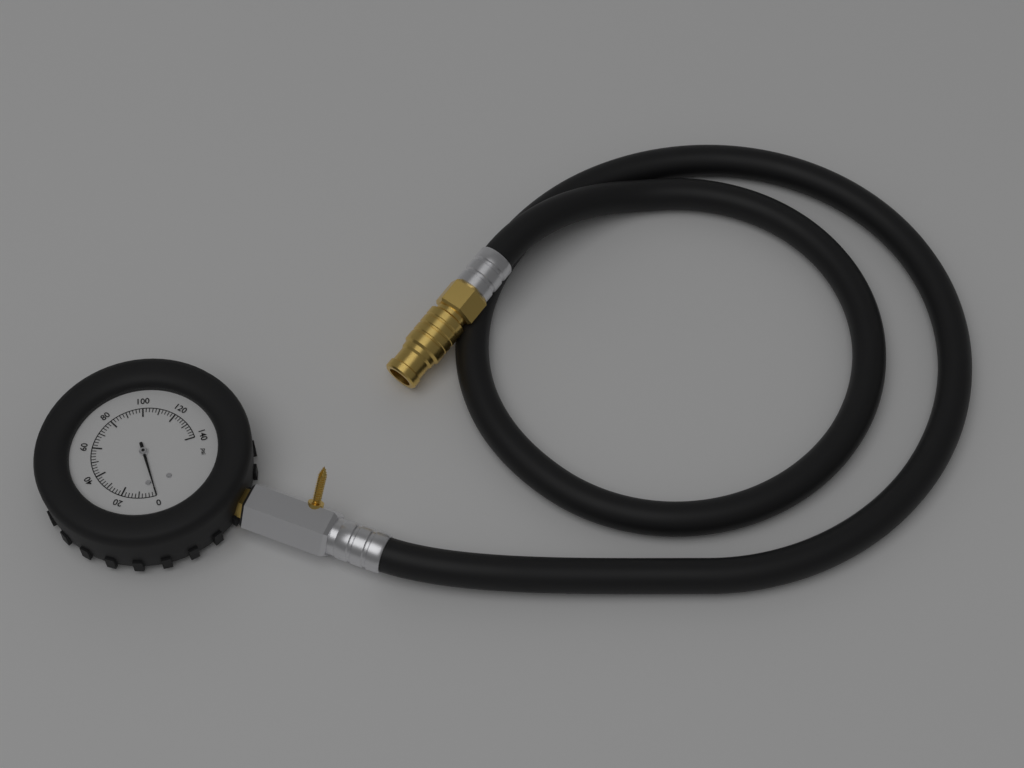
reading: 0 psi
